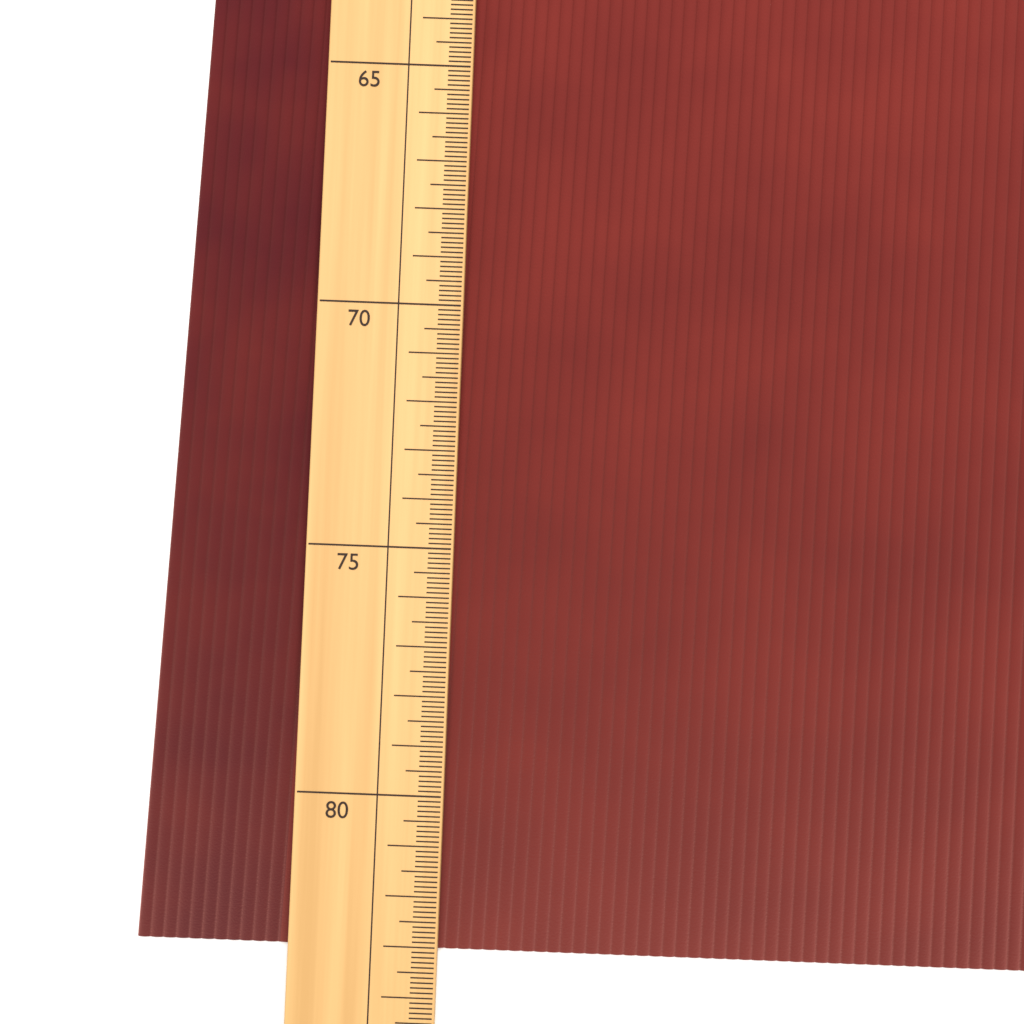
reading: 83.1 (no unit)
